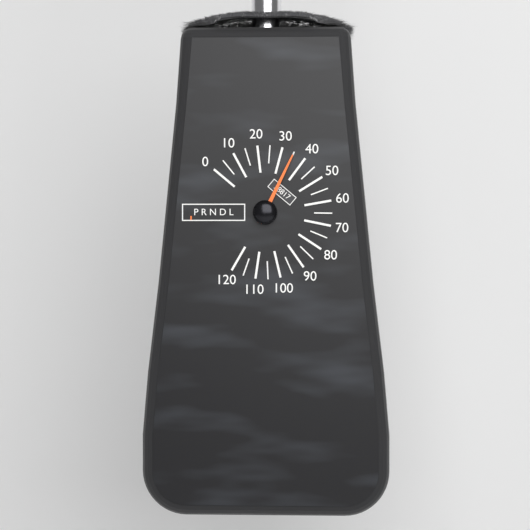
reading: 35 (no unit)
